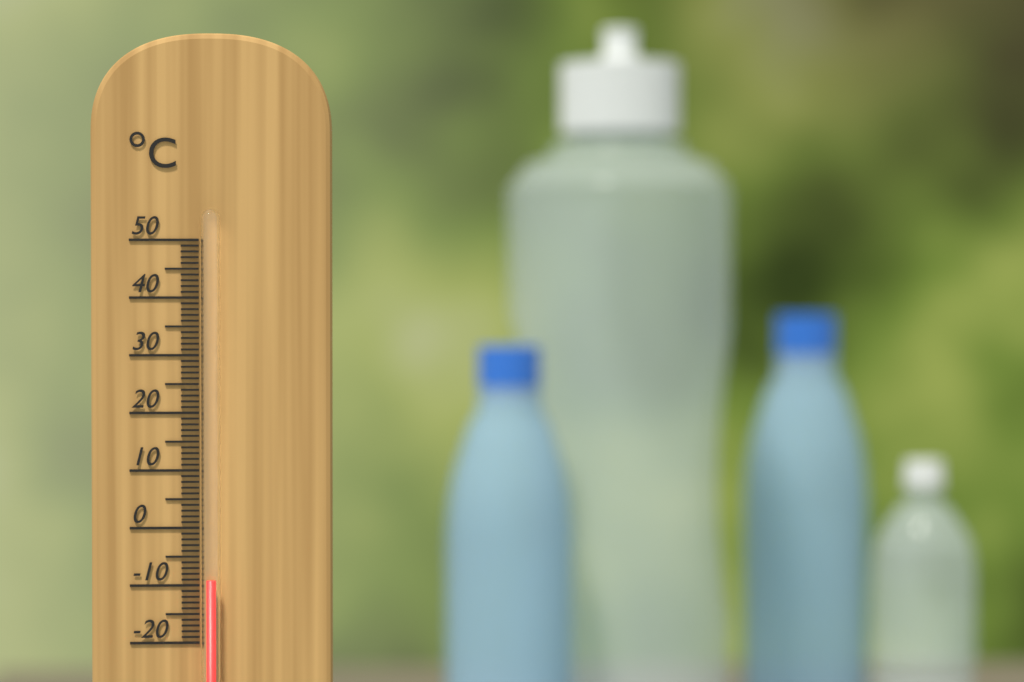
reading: -9 °C
